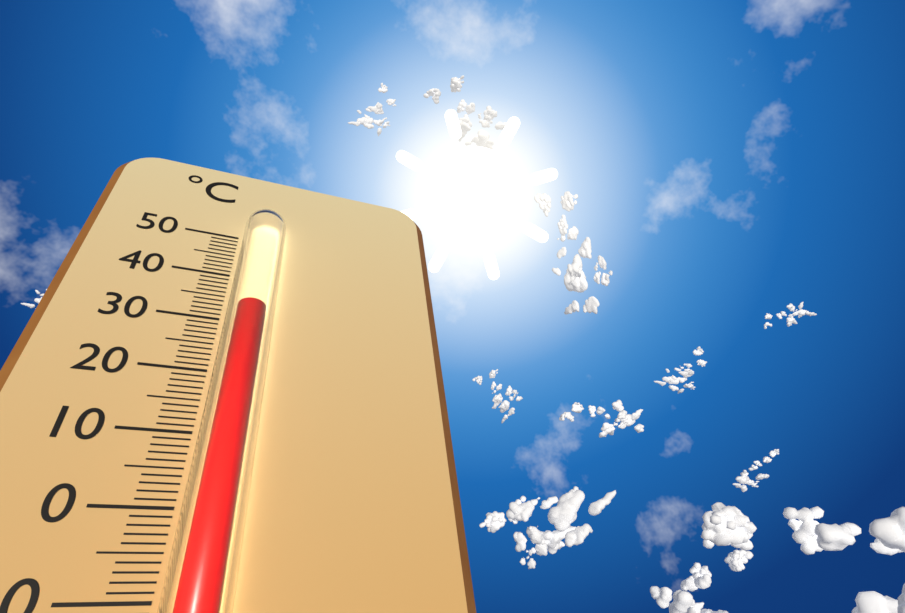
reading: 31 °C
